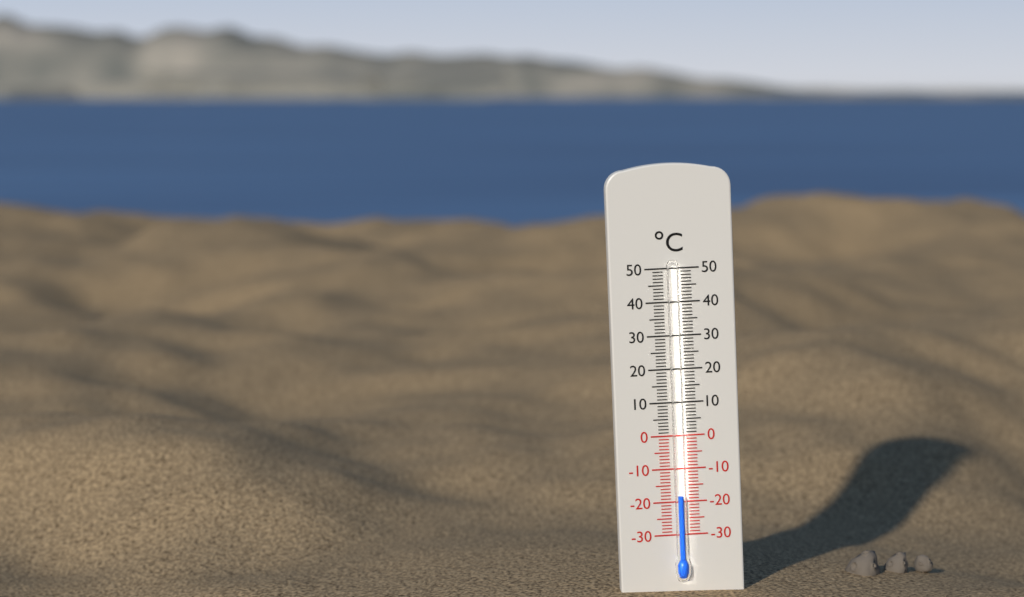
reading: -18 °C
